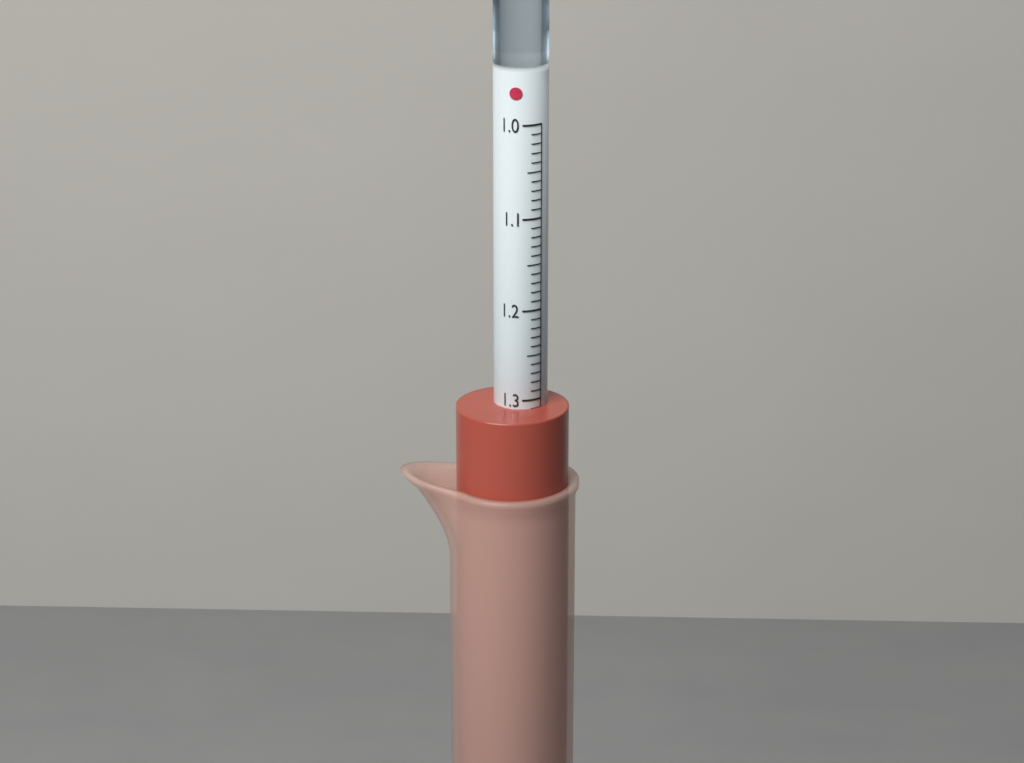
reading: 1.31 (no unit)
